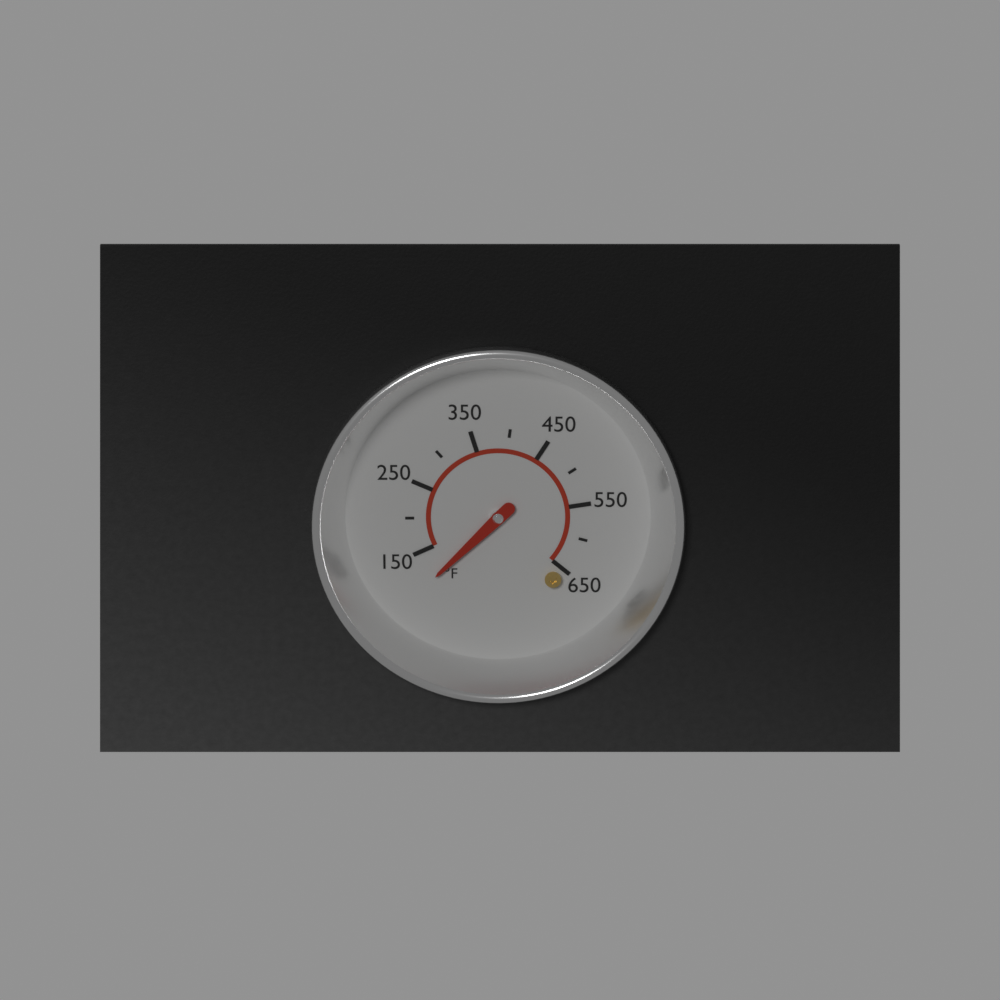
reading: 110 °F
